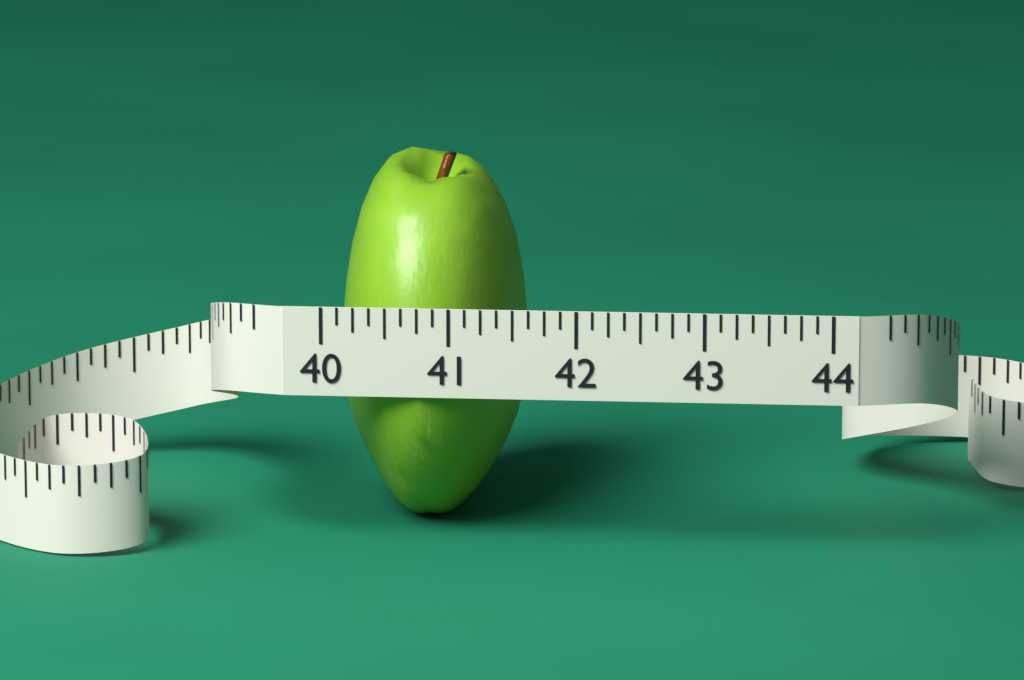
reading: 41.500 (no unit)
